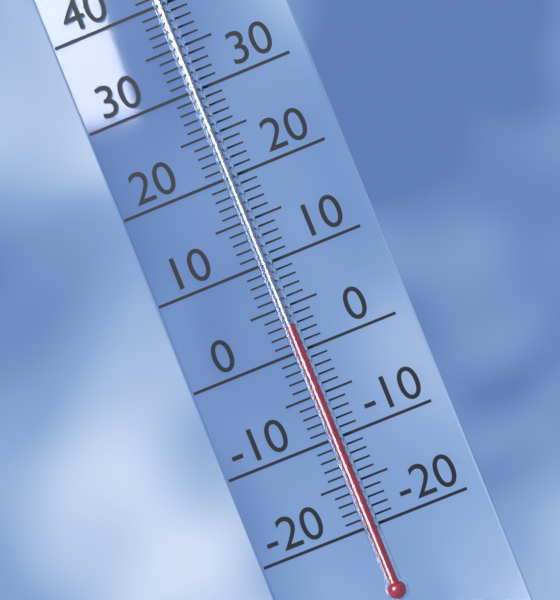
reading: 3 °C
